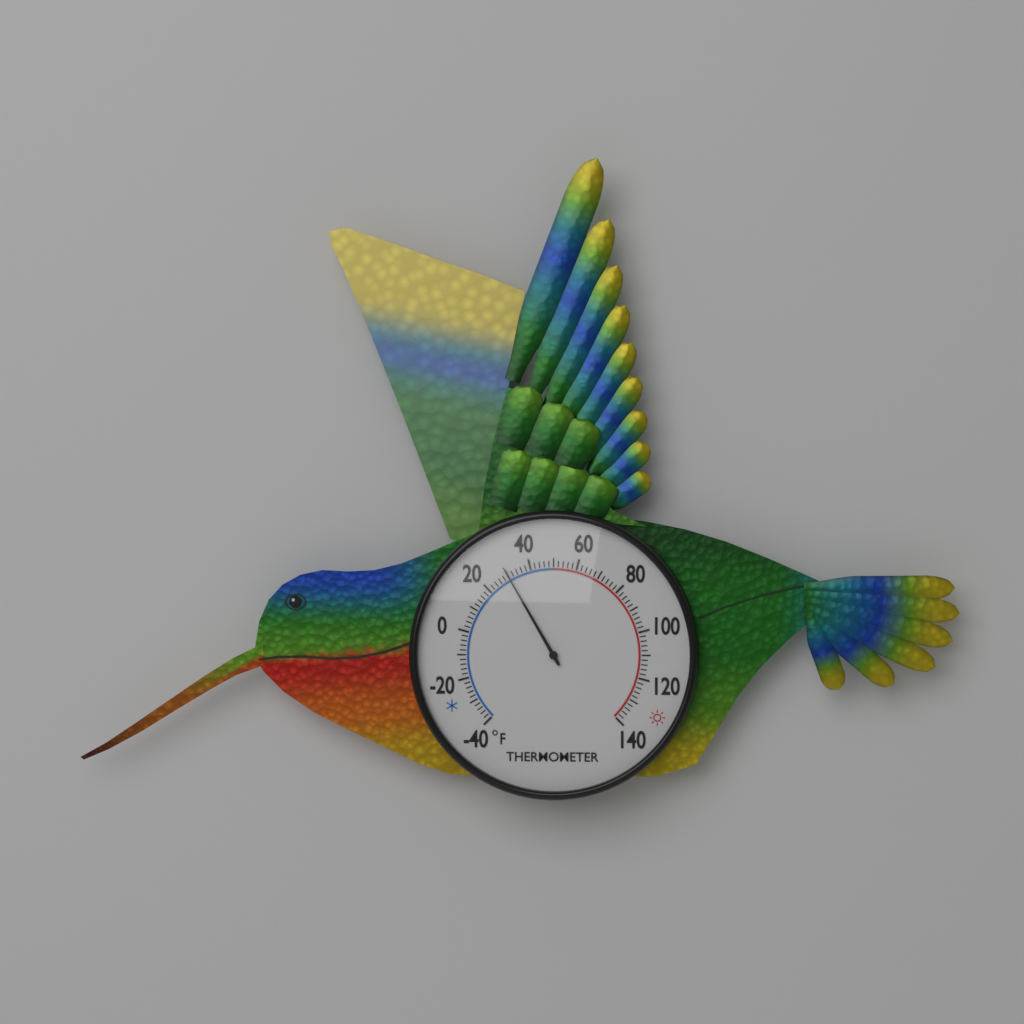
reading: 30 °F
